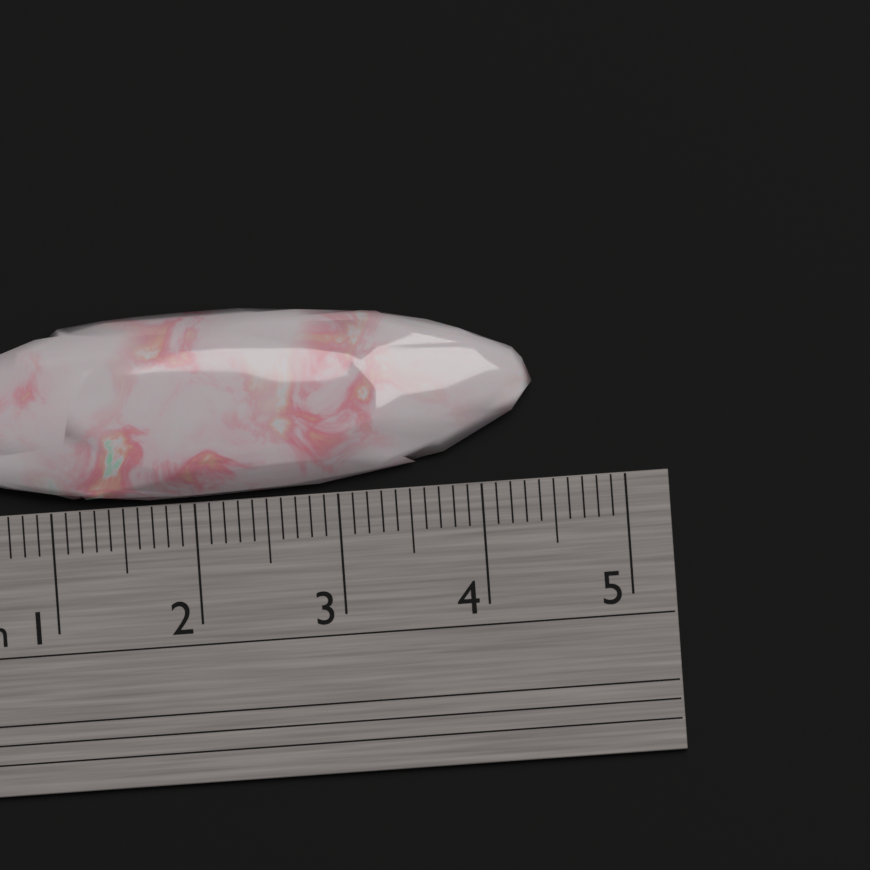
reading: 4.4 cm
